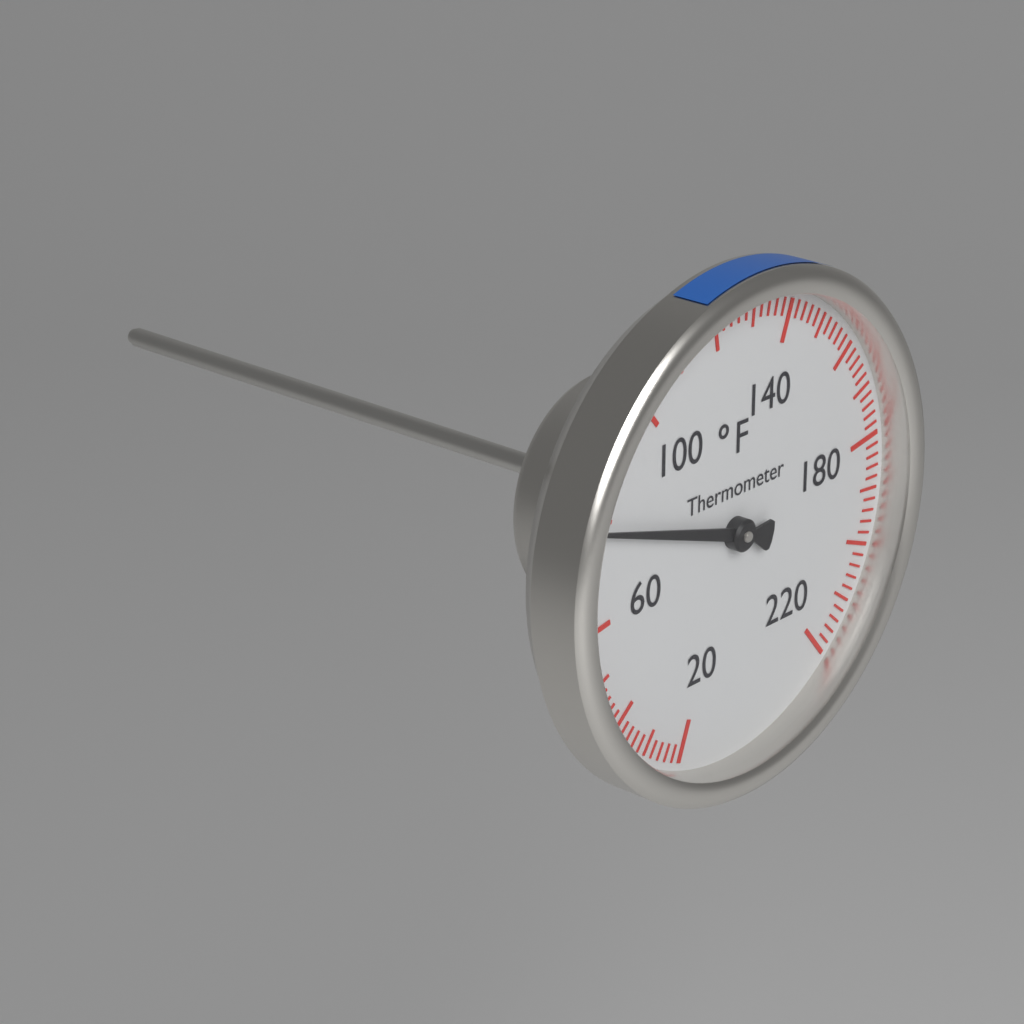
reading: 78 °F
